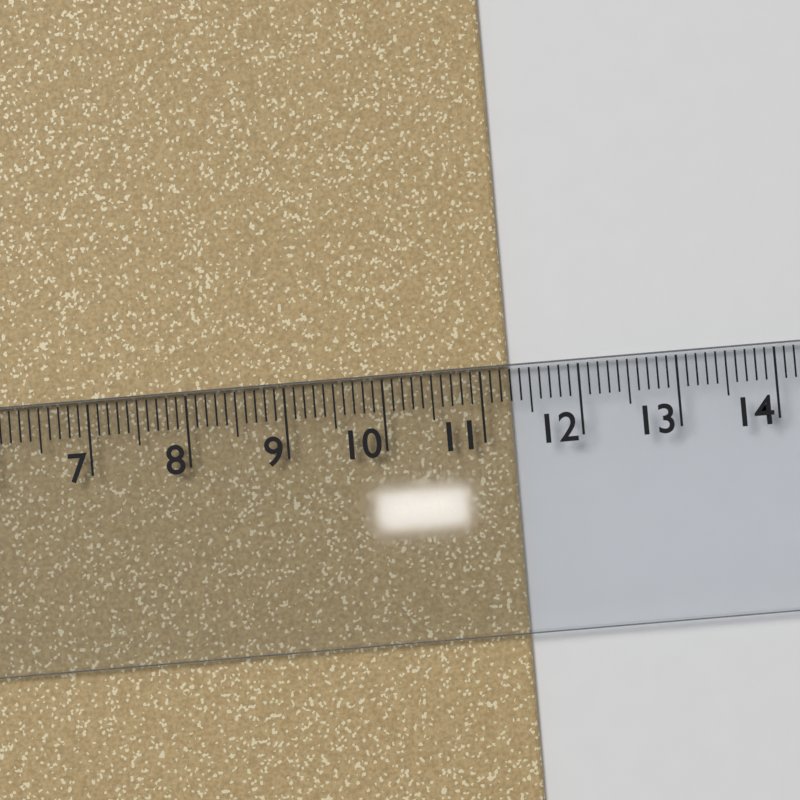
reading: 11.3 cm
